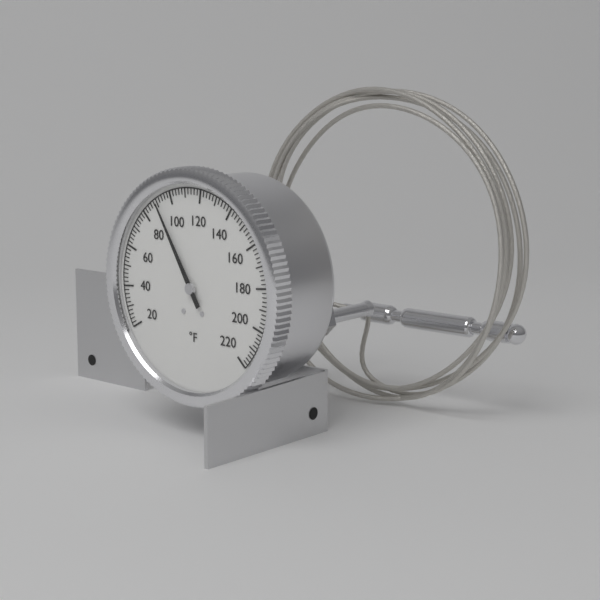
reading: 90 °F
